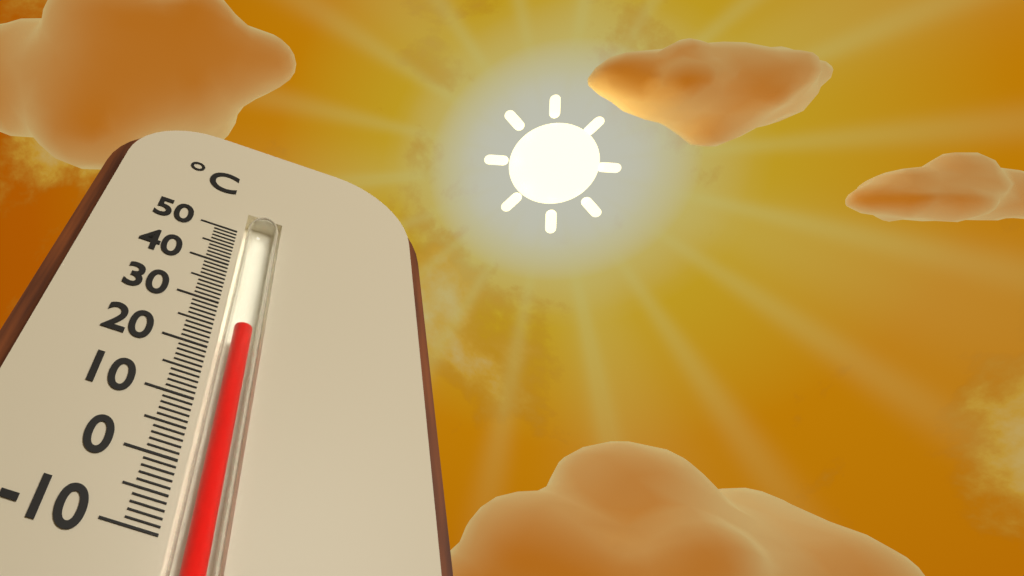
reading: 26 °C
